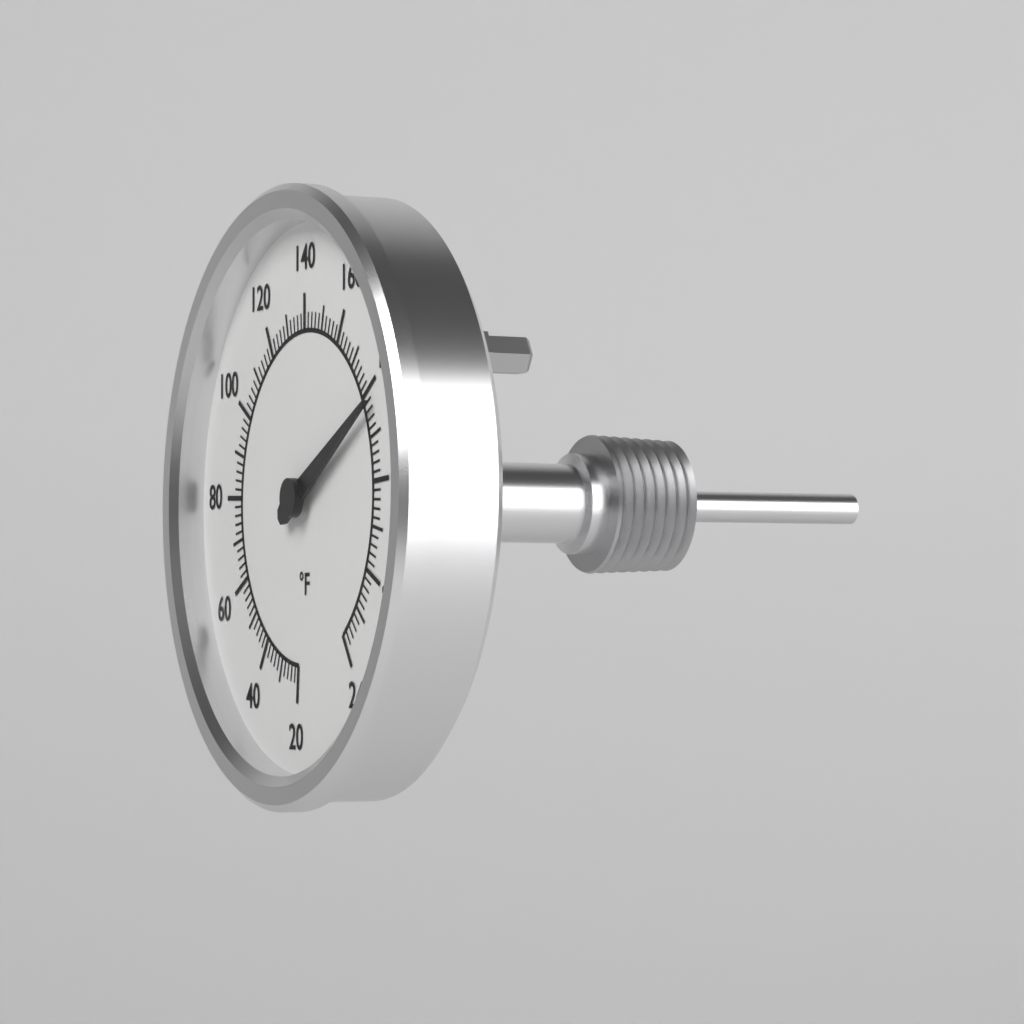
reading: 184 °F
